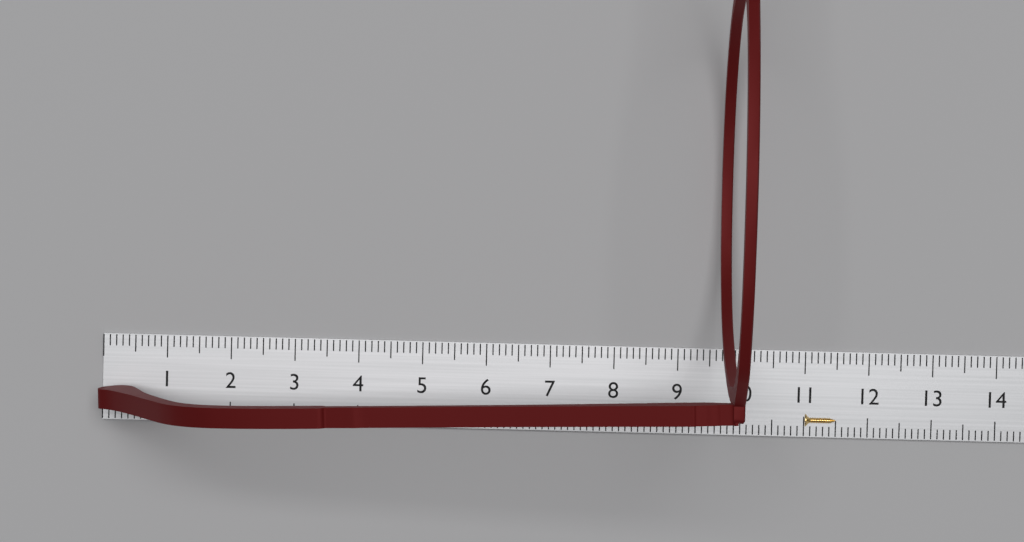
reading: 9.8 cm
